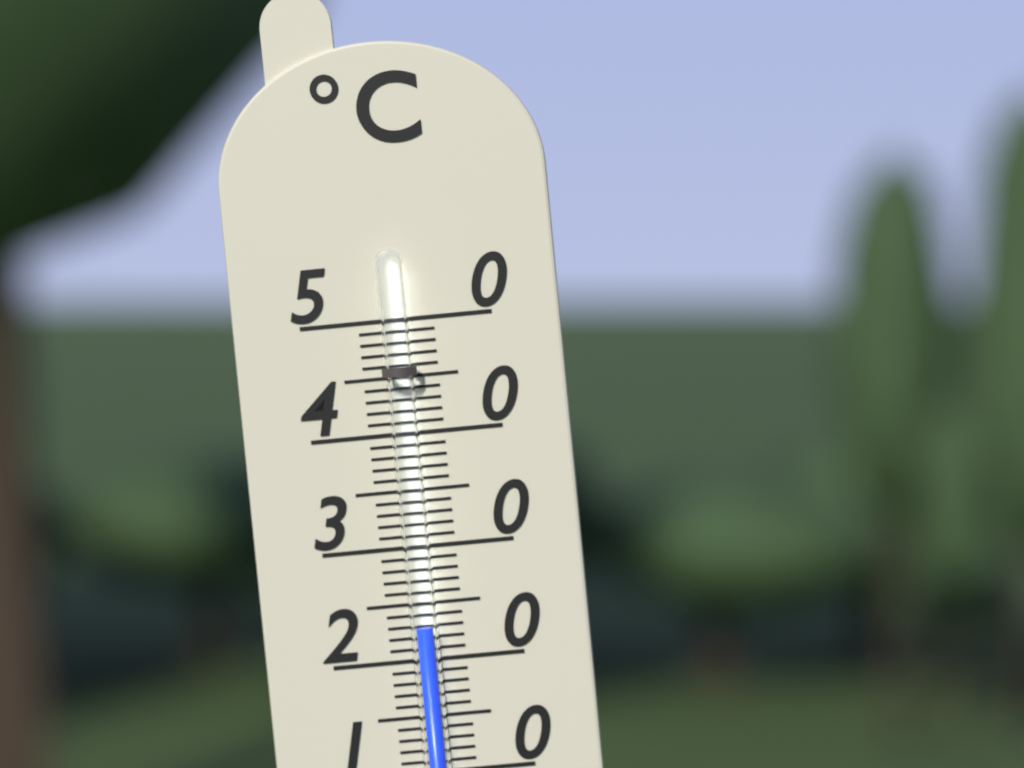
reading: 23 °C
